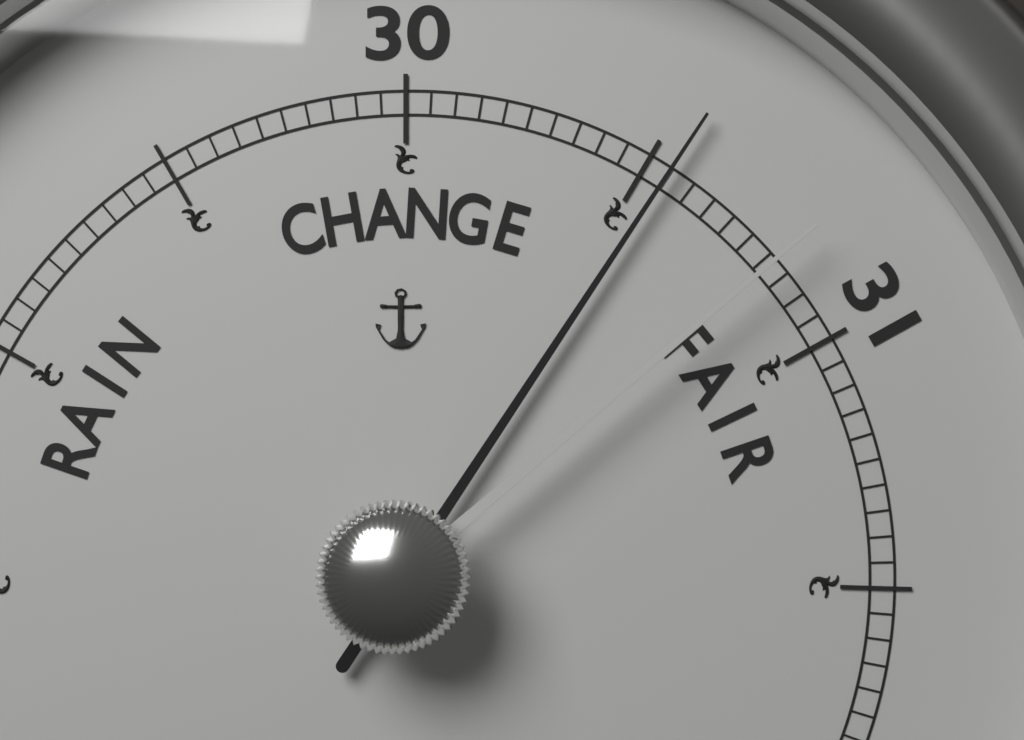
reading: 30.55 (no unit)
